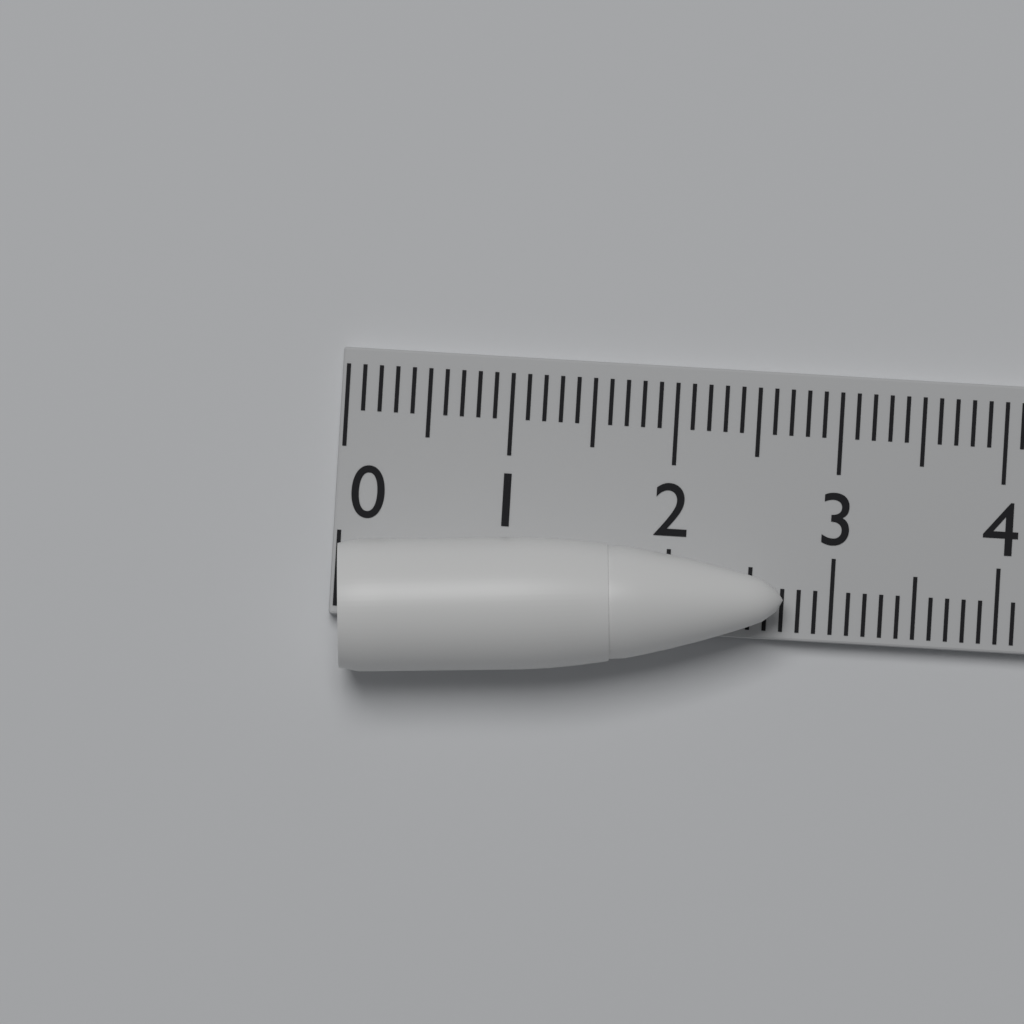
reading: 2.7 (no unit)
